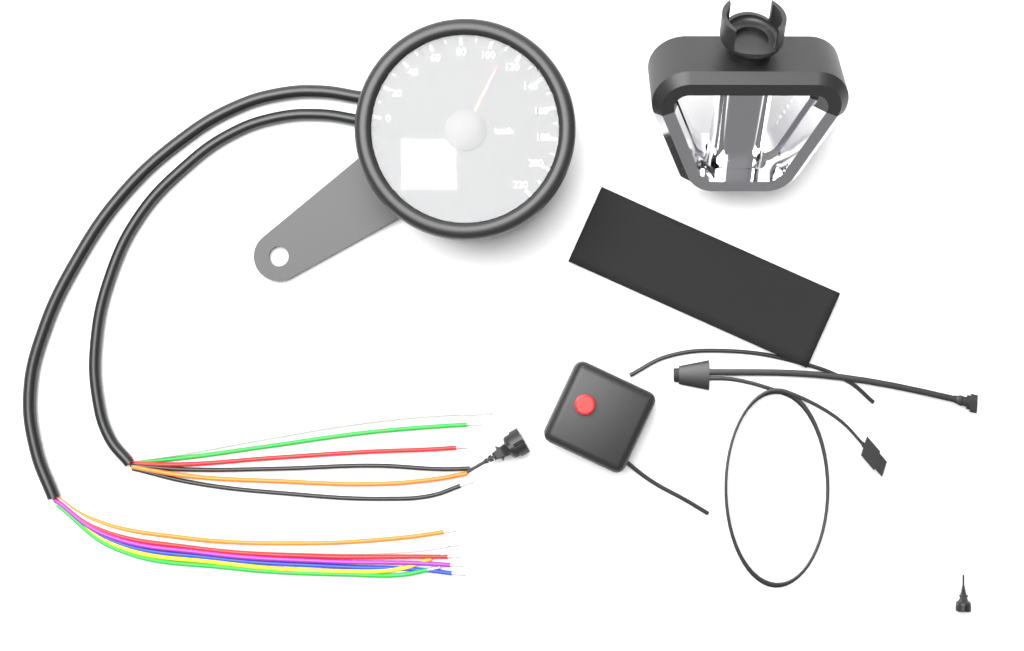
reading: 110 km/h
